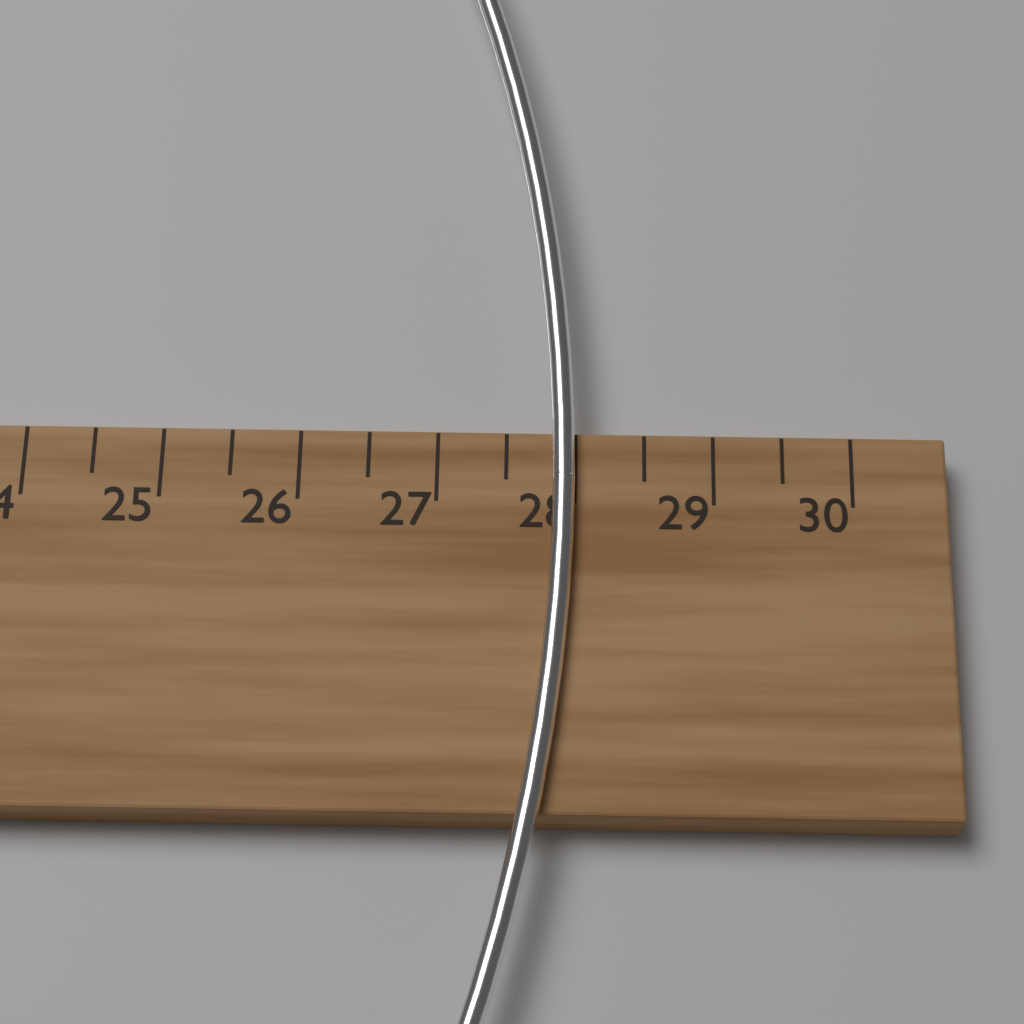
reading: 28.0 cm
